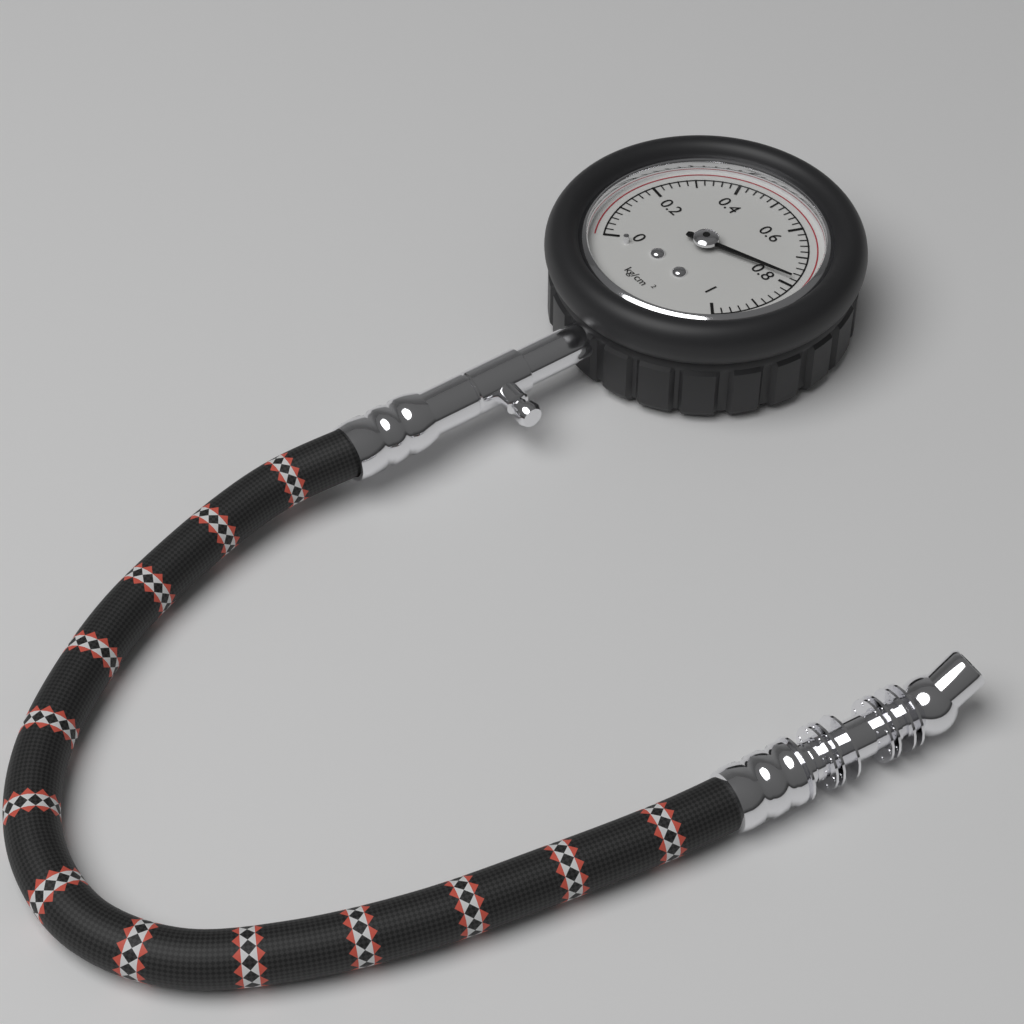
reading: 0.78 kg/cm²
